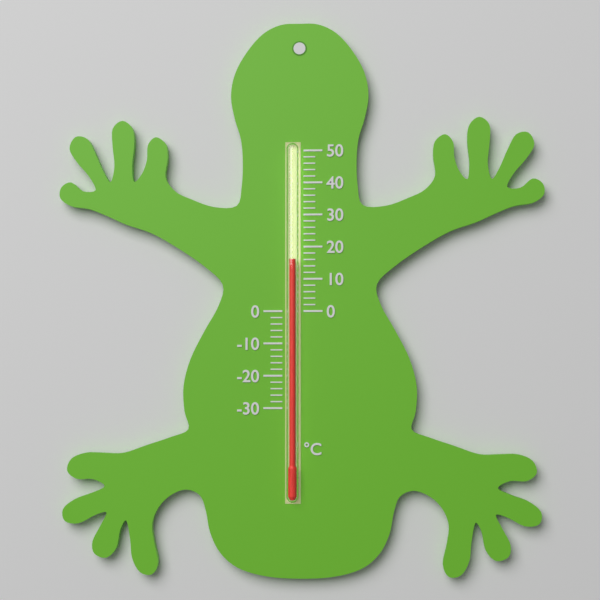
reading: 16 °C
